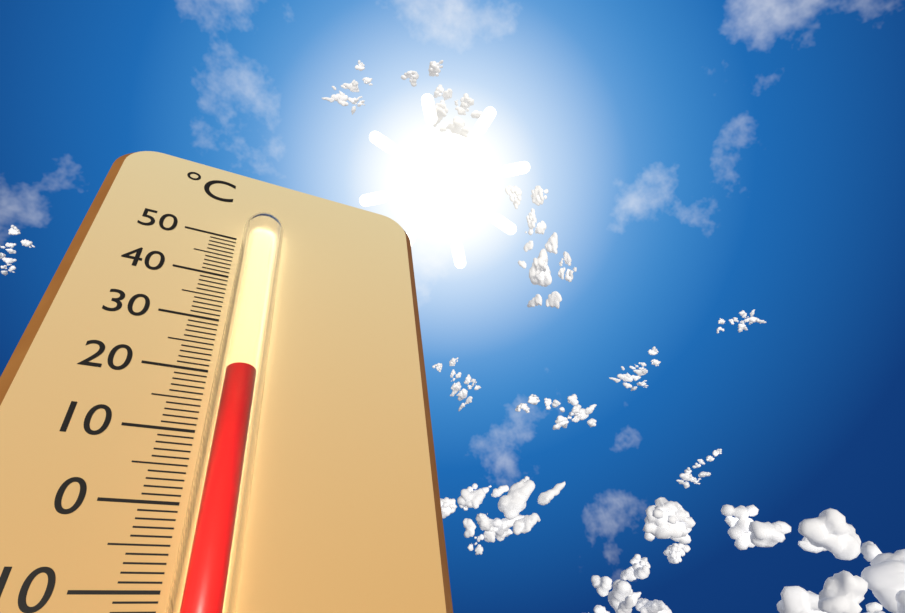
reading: 19 °C
